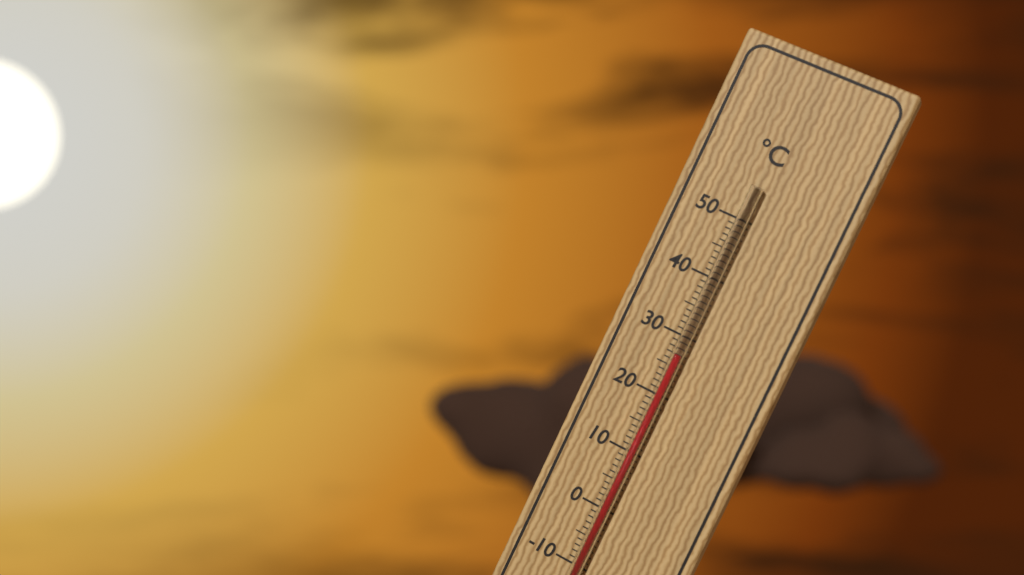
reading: 27 °C
